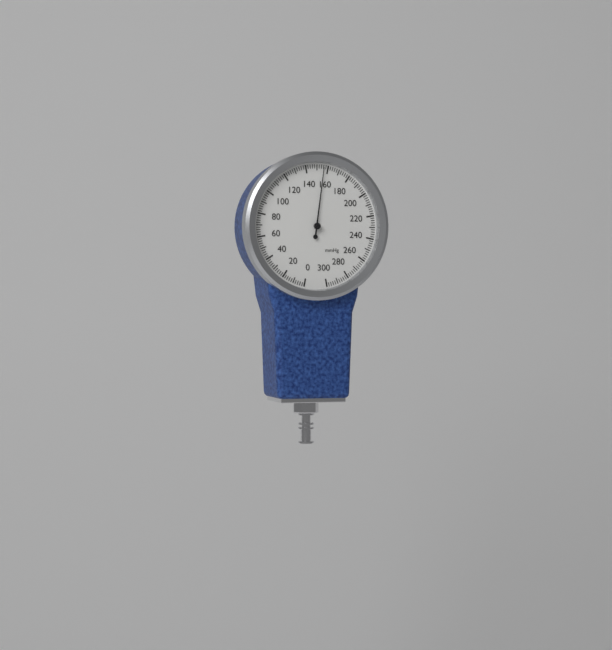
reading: 156 mmHg
